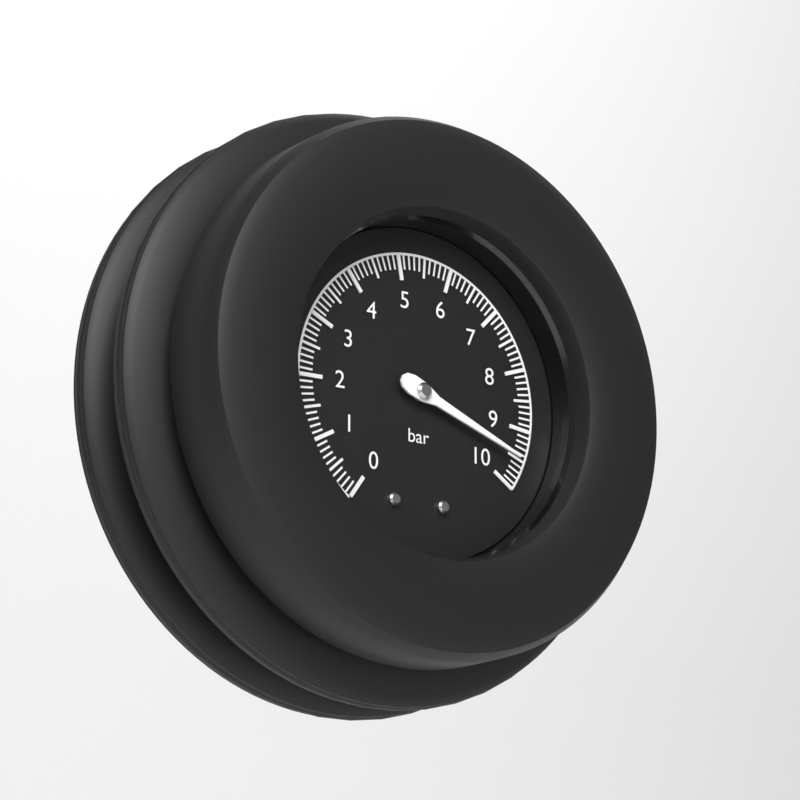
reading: 9.5 bar
